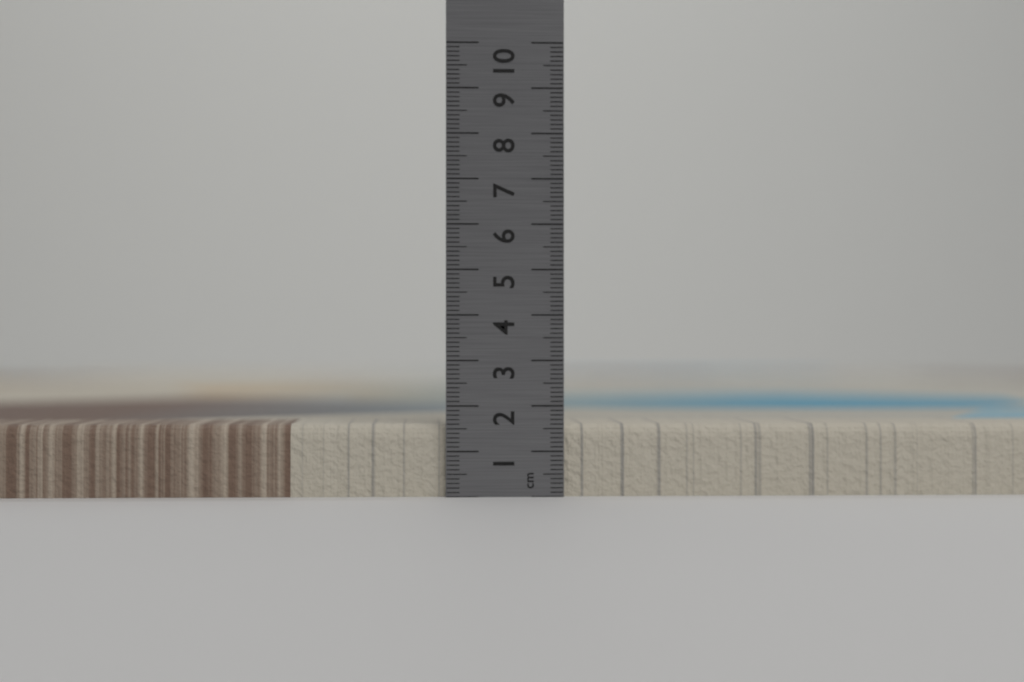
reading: 1.6 cm
